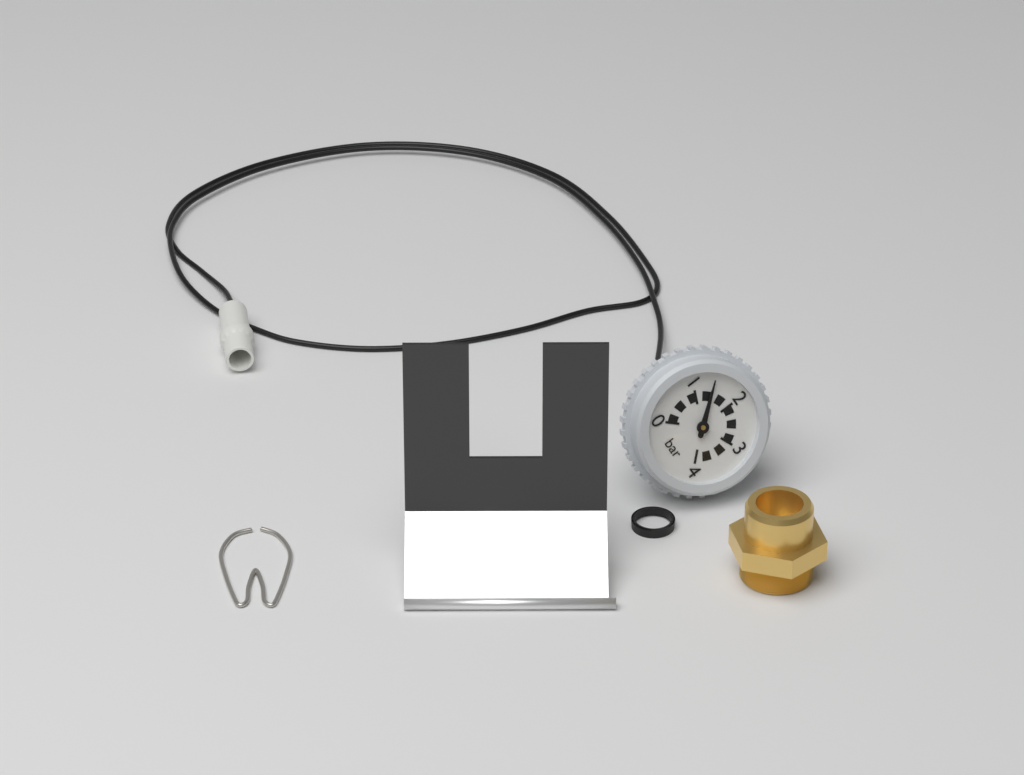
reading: 1.4 bar
